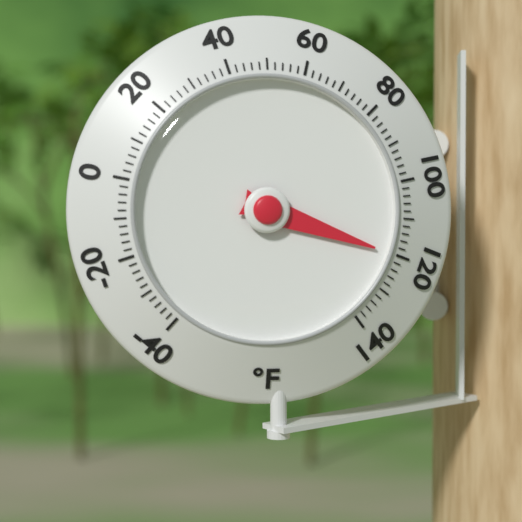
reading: 120 °F
